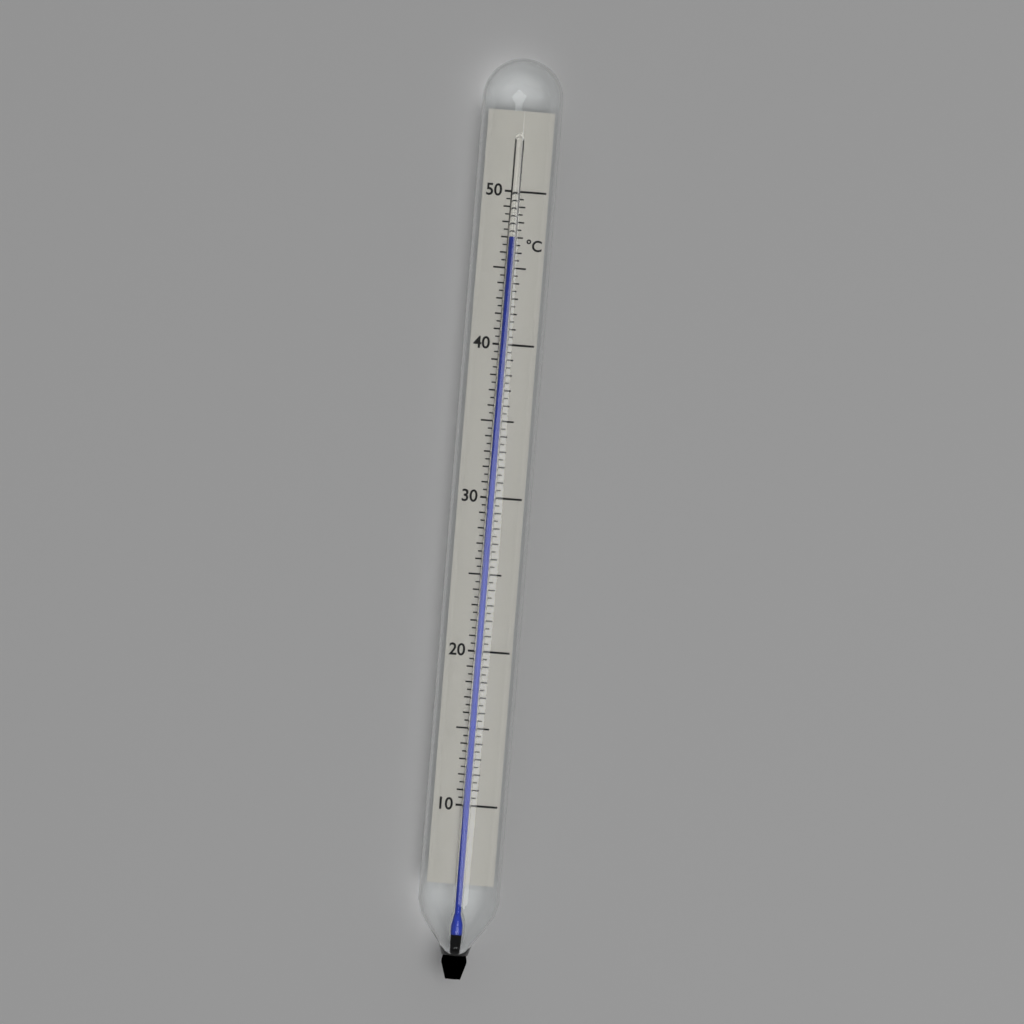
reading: 47.0 °C
